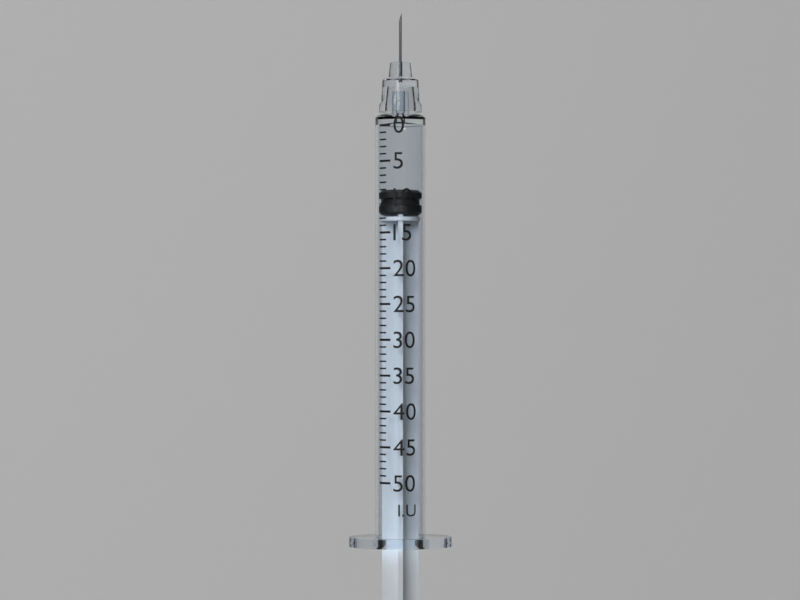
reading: 9 I.U.
